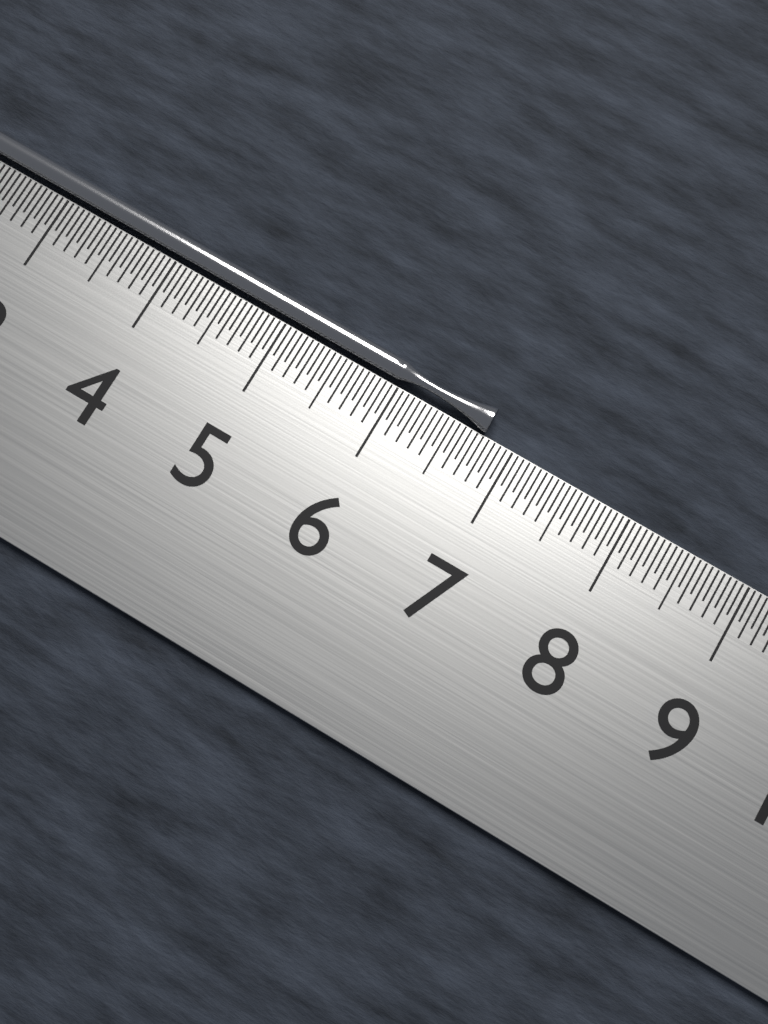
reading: 6.75 cm
